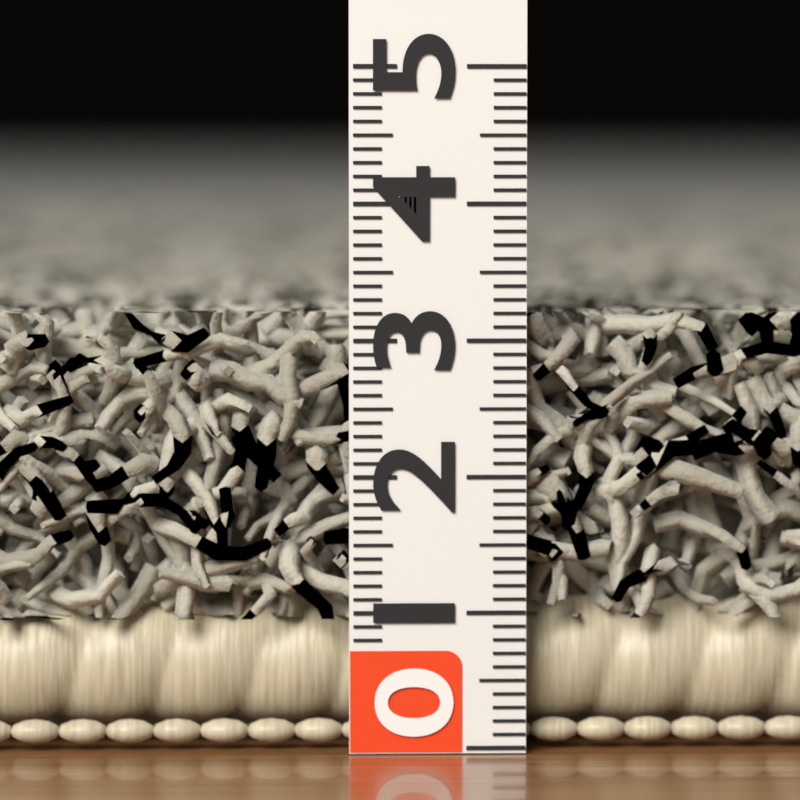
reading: 3.2 (no unit)
